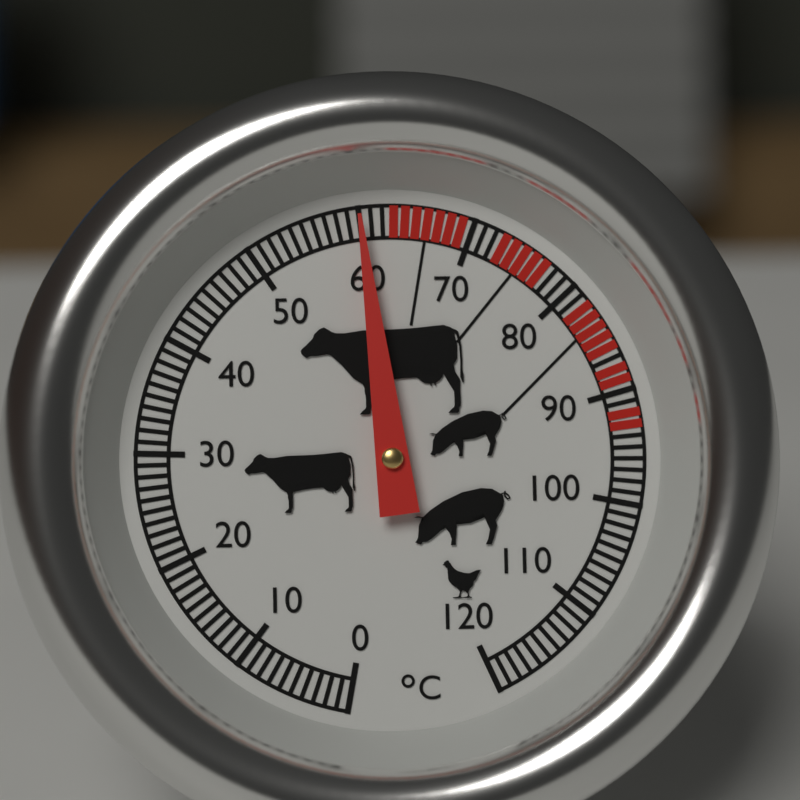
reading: 60 °C
